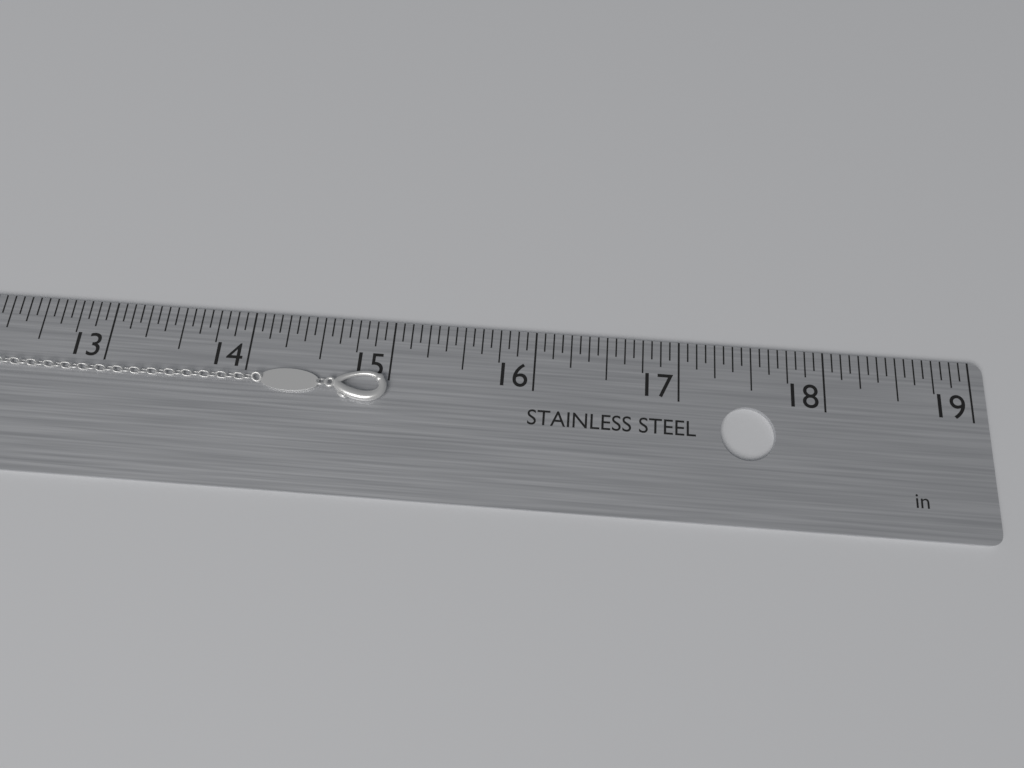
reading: 15.0000 in
